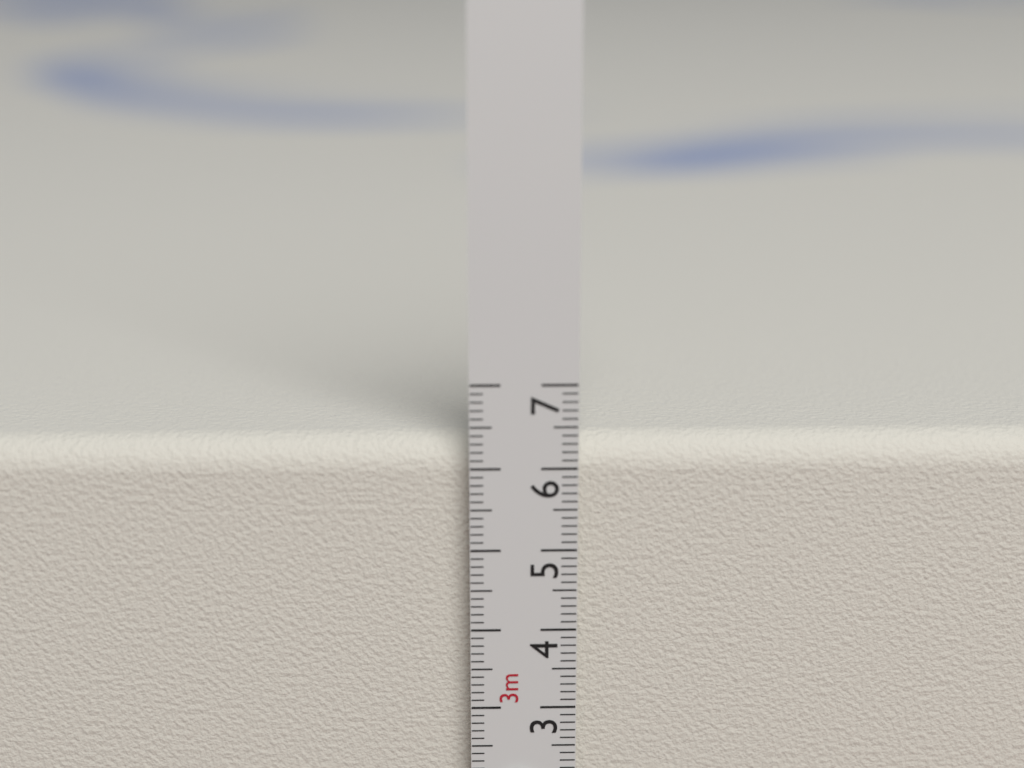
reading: 6.3 cm
